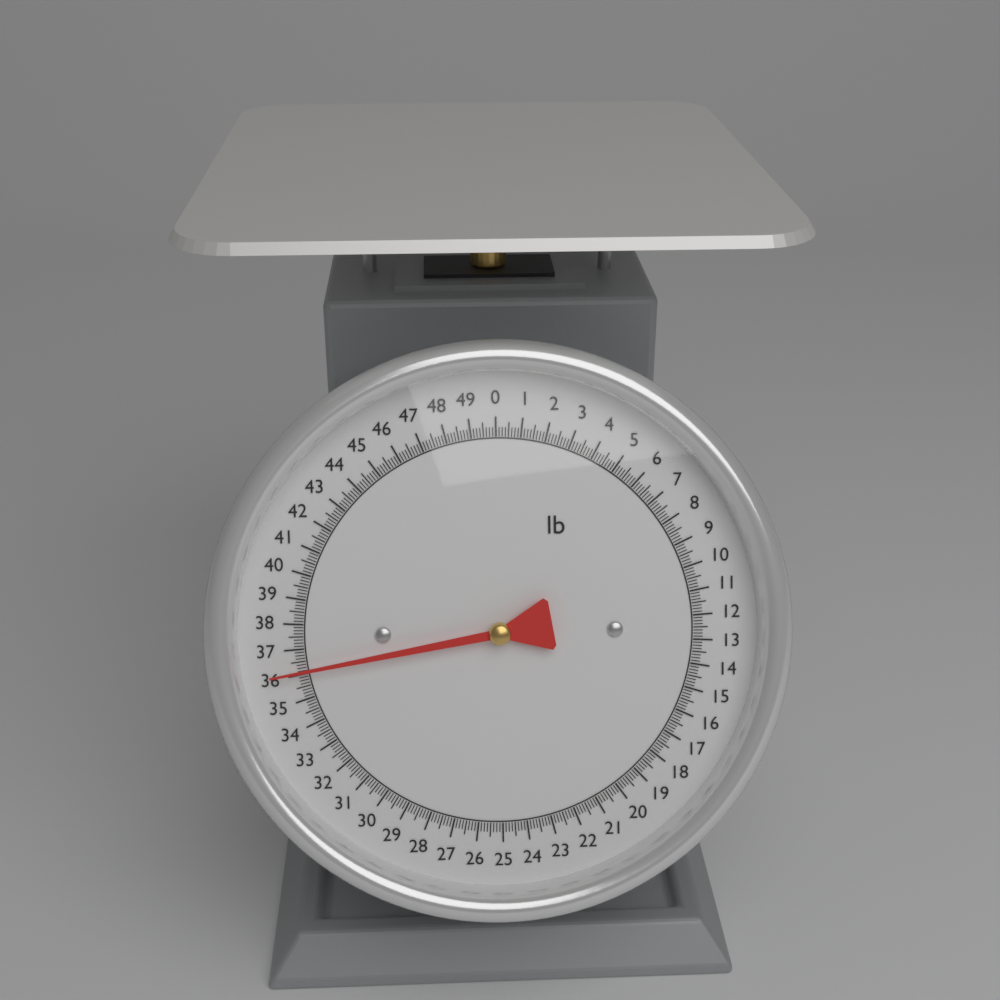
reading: 36.125 lb
